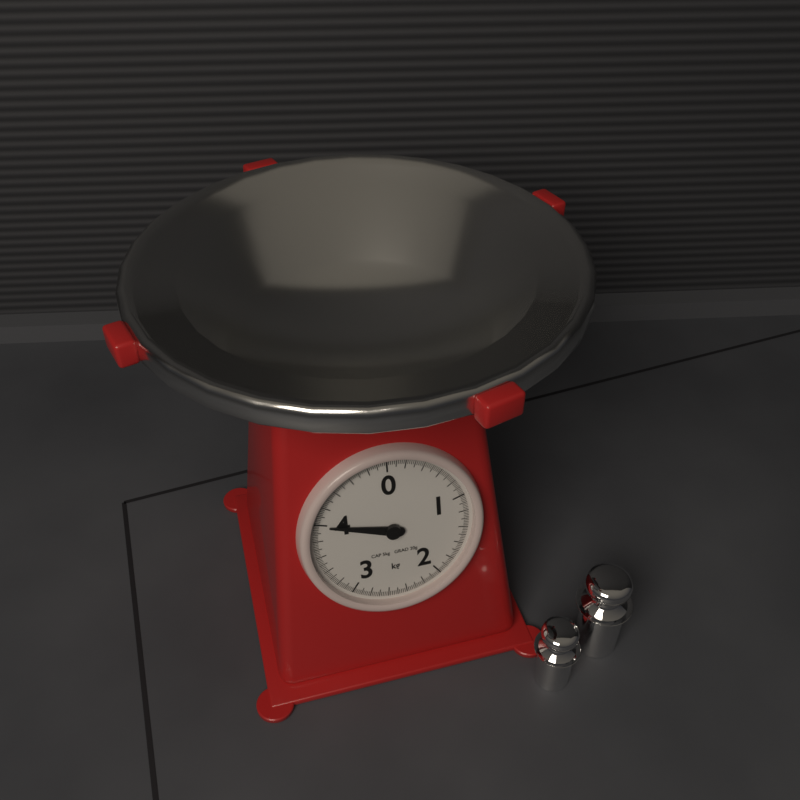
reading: 3.98 kg
